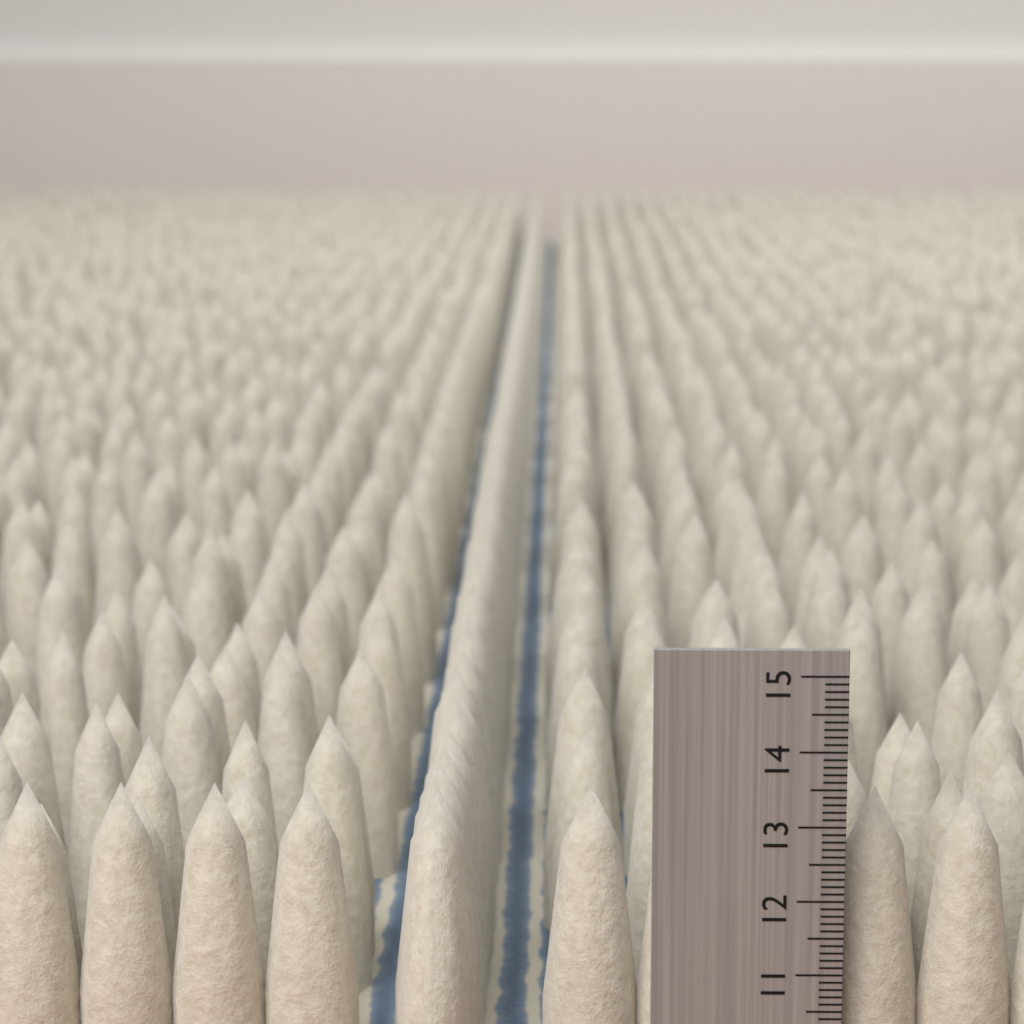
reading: 13.3 (no unit)
